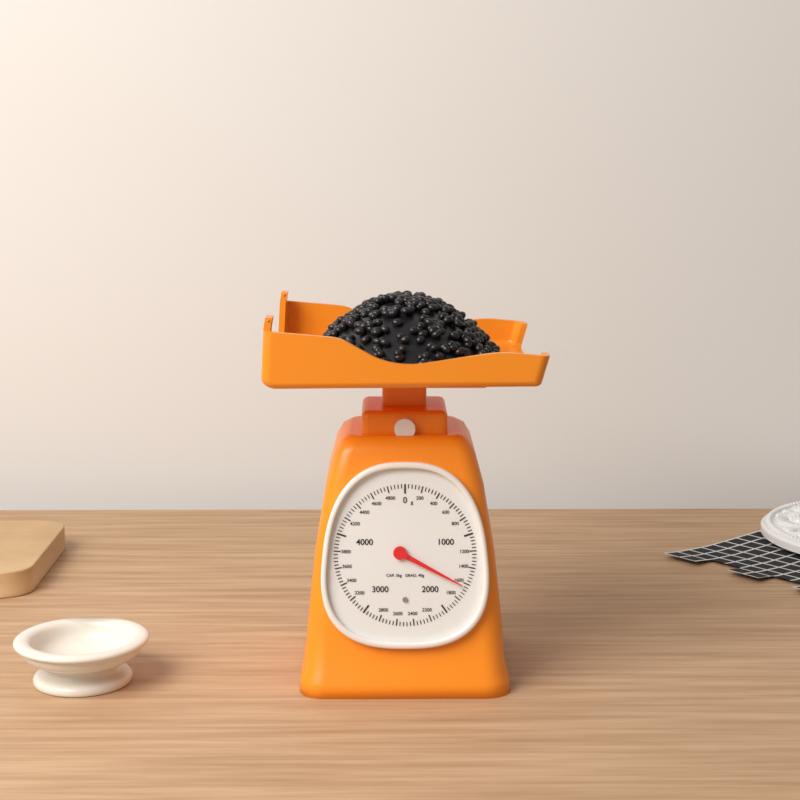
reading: 1640 g
